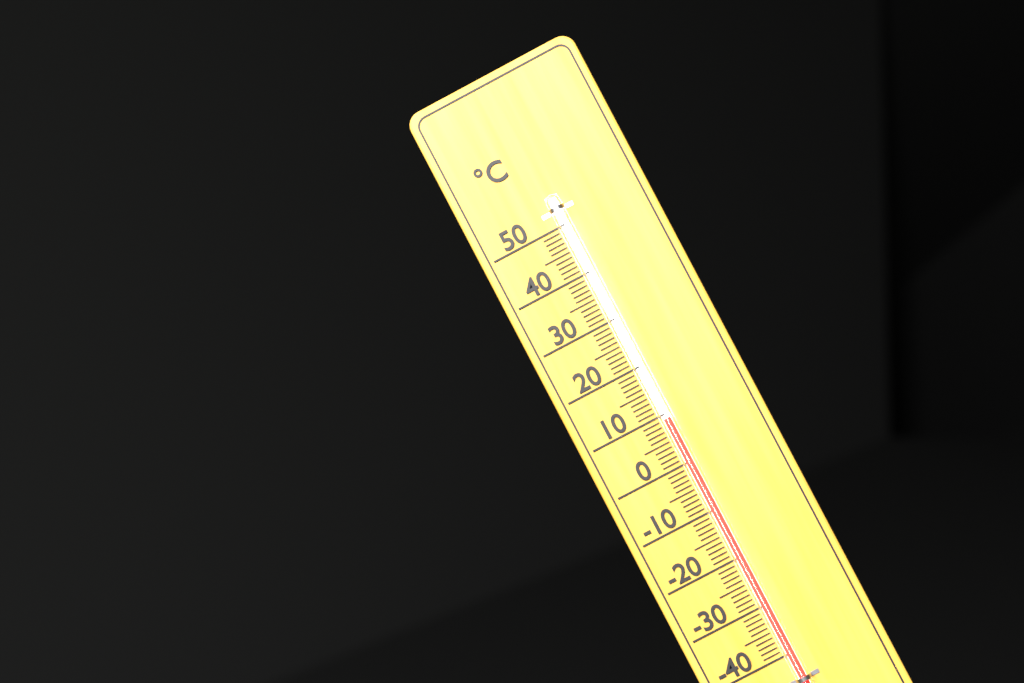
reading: 9 °C
